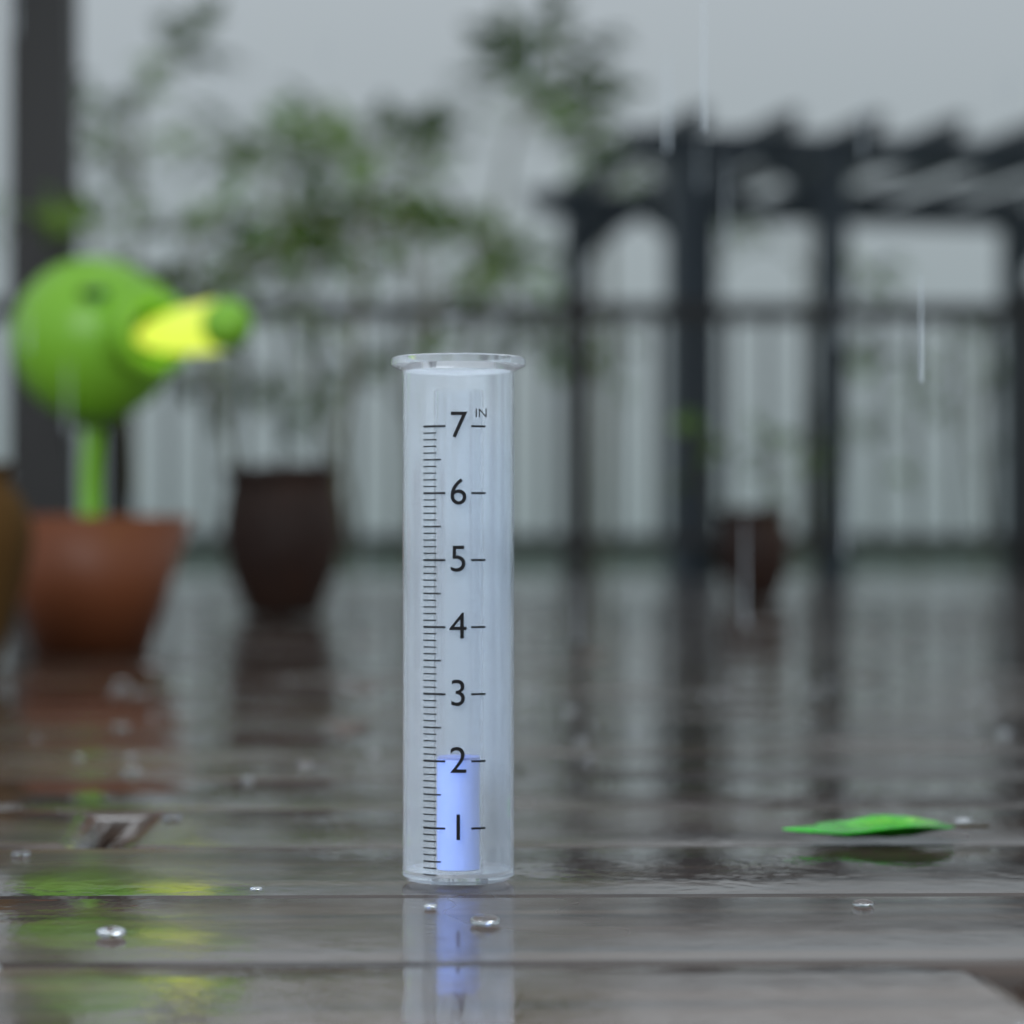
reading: 2.0 in
